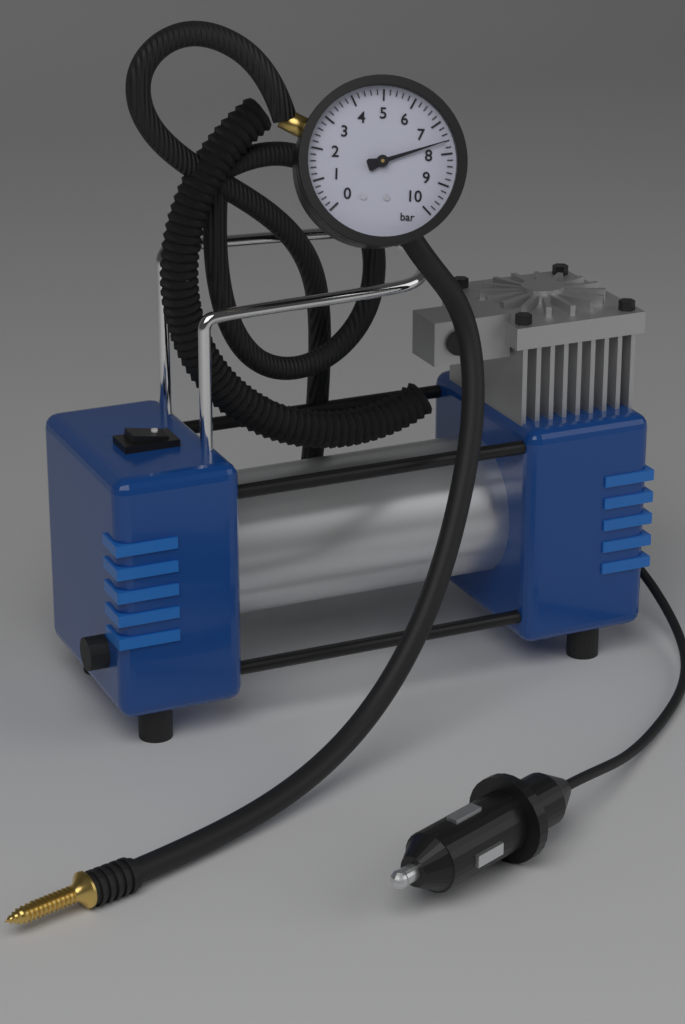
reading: 7.6 bar
